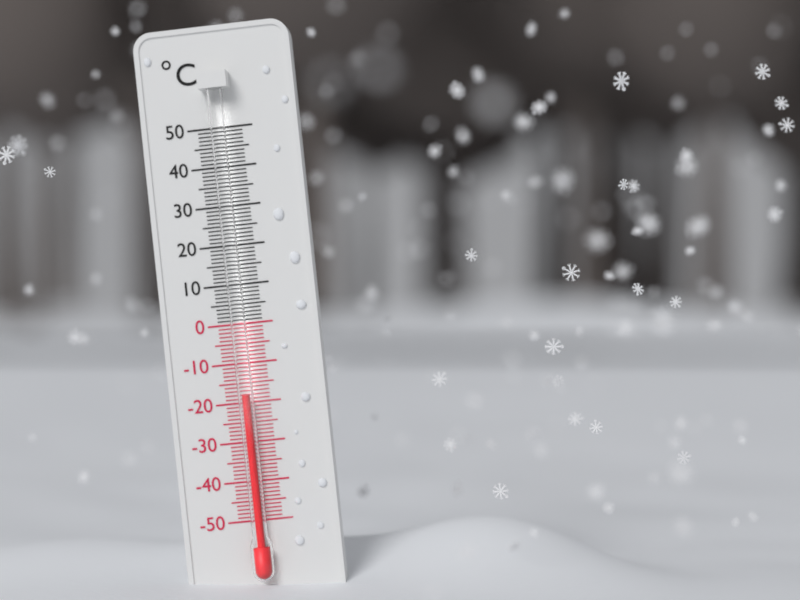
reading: -18 °C
